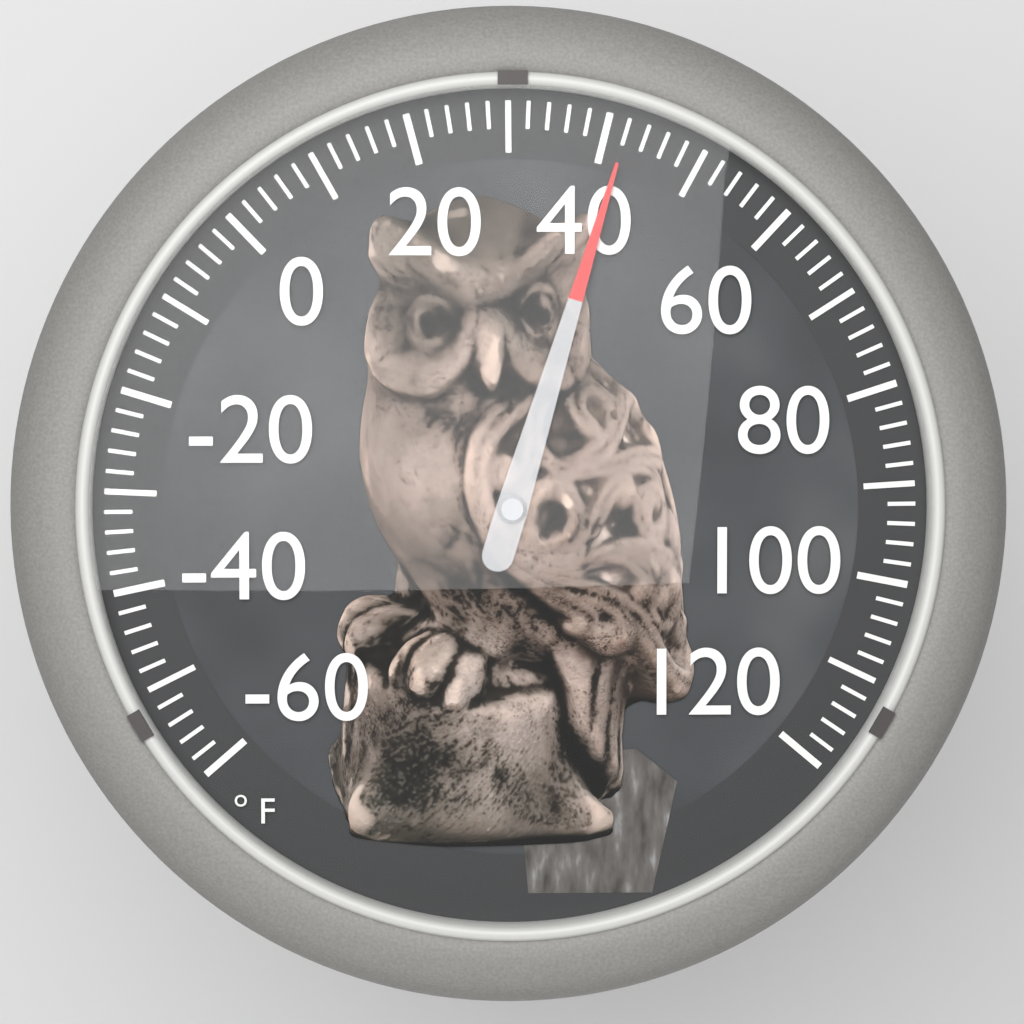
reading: 42 °F
